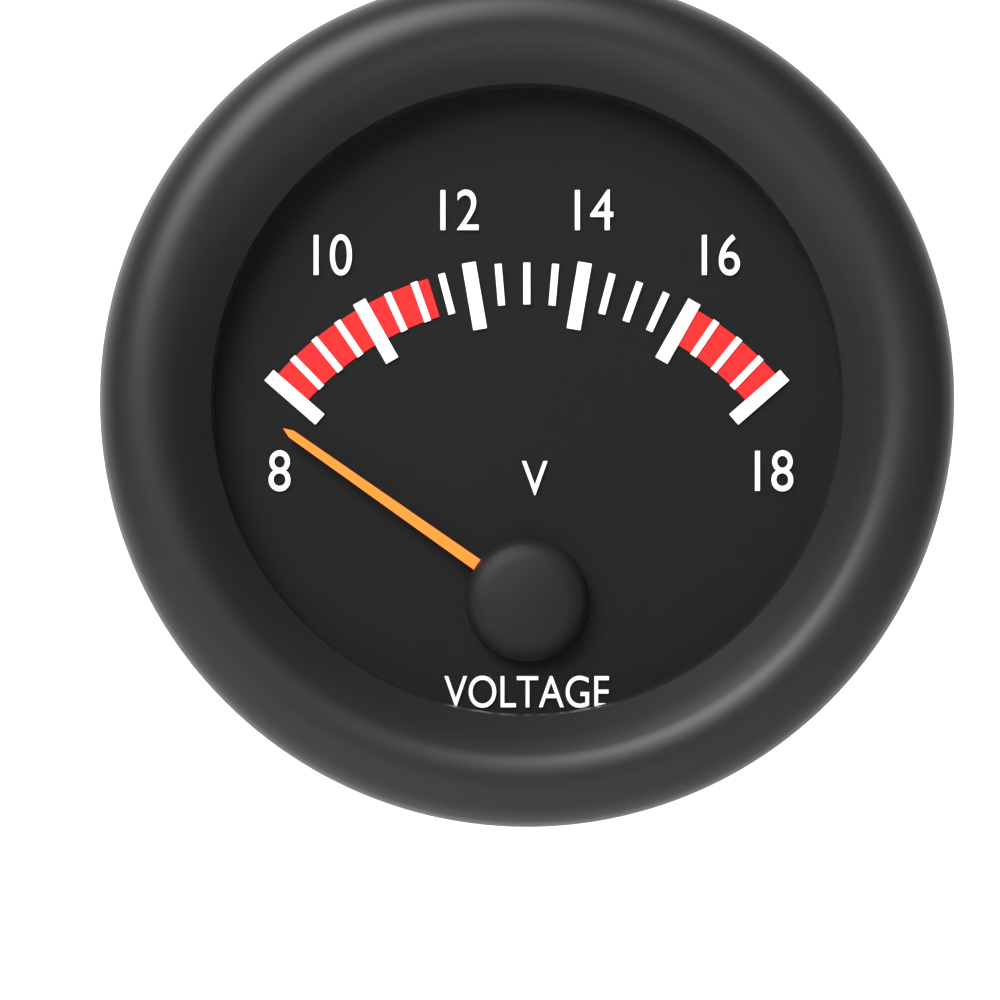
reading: 7.4 V
